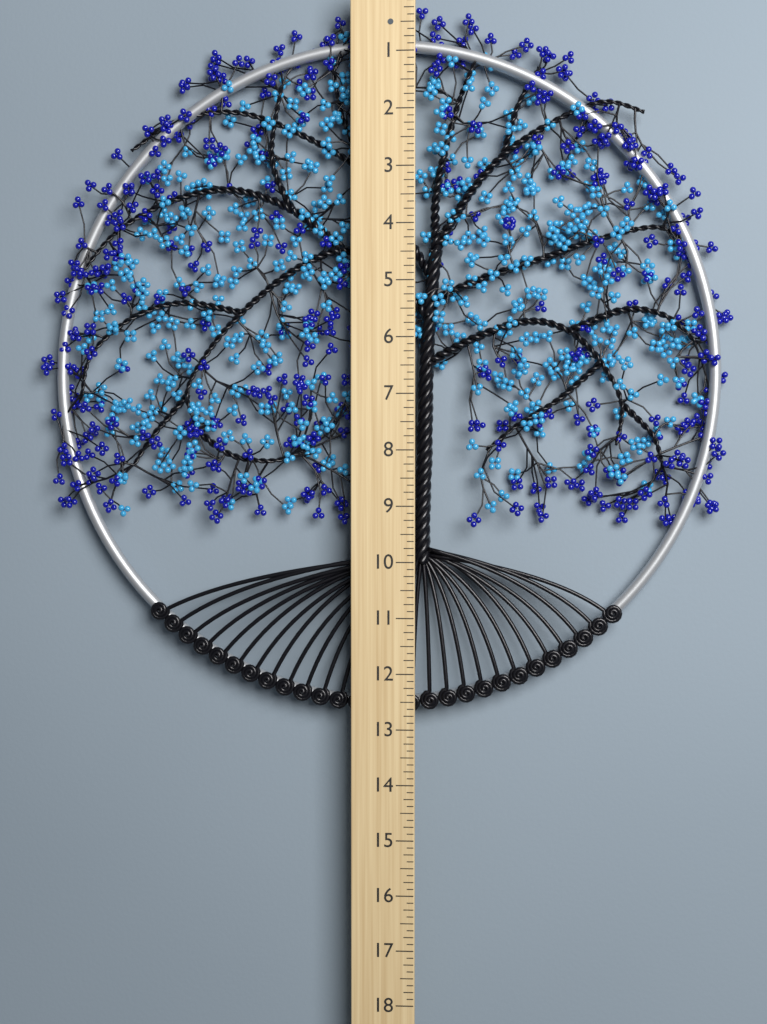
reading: 12.750 (no unit)
